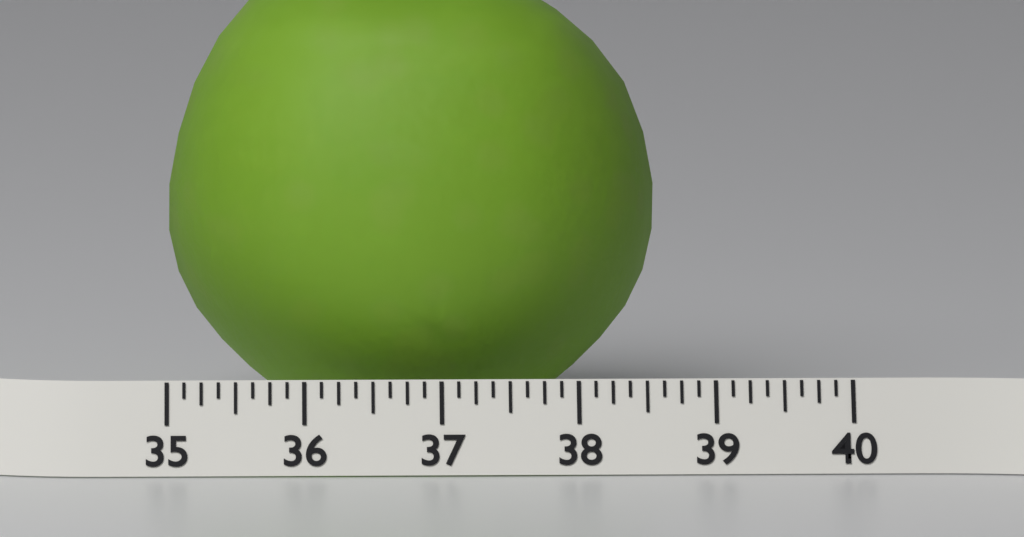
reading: 38.625 (no unit)
